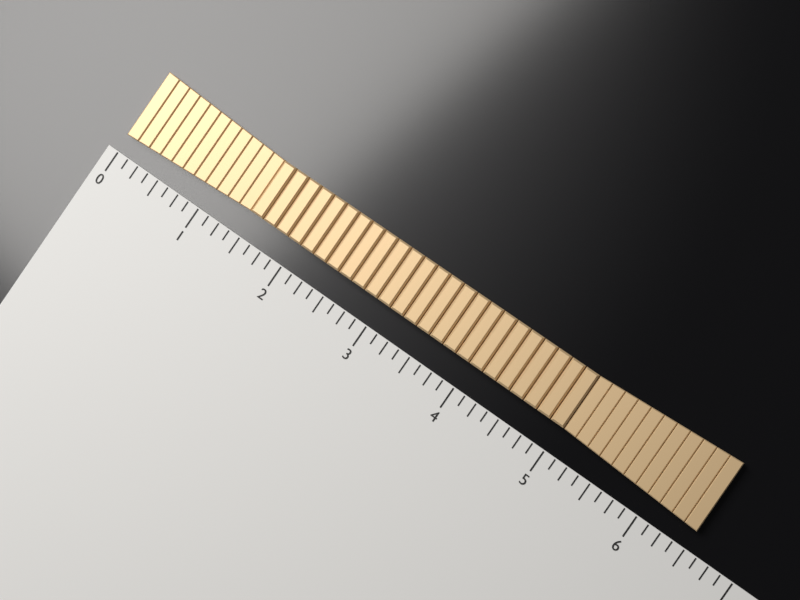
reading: 6.500 (no unit)
